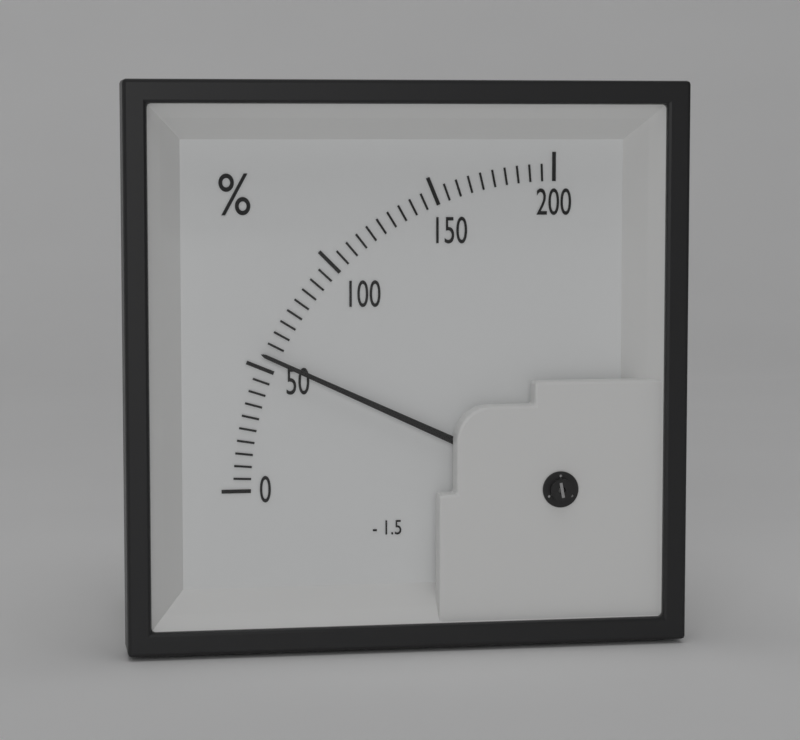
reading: 55 %
